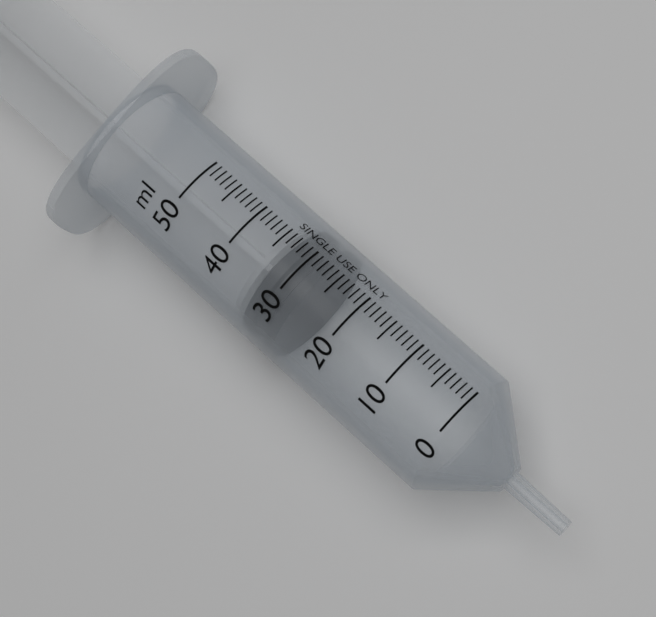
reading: 27 ml
